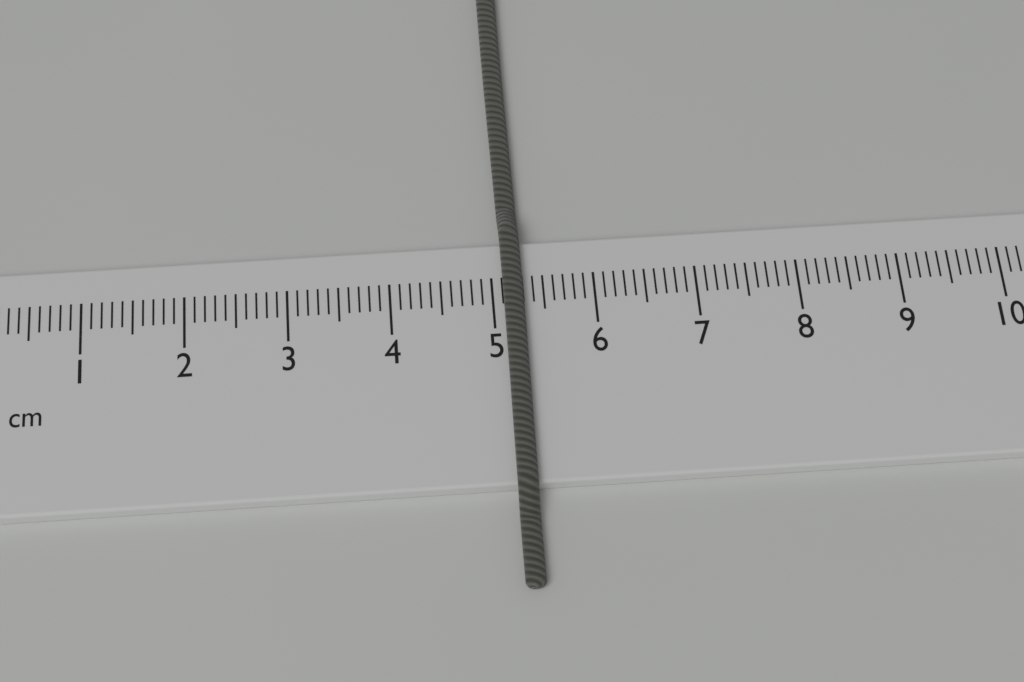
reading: 5.3 cm
